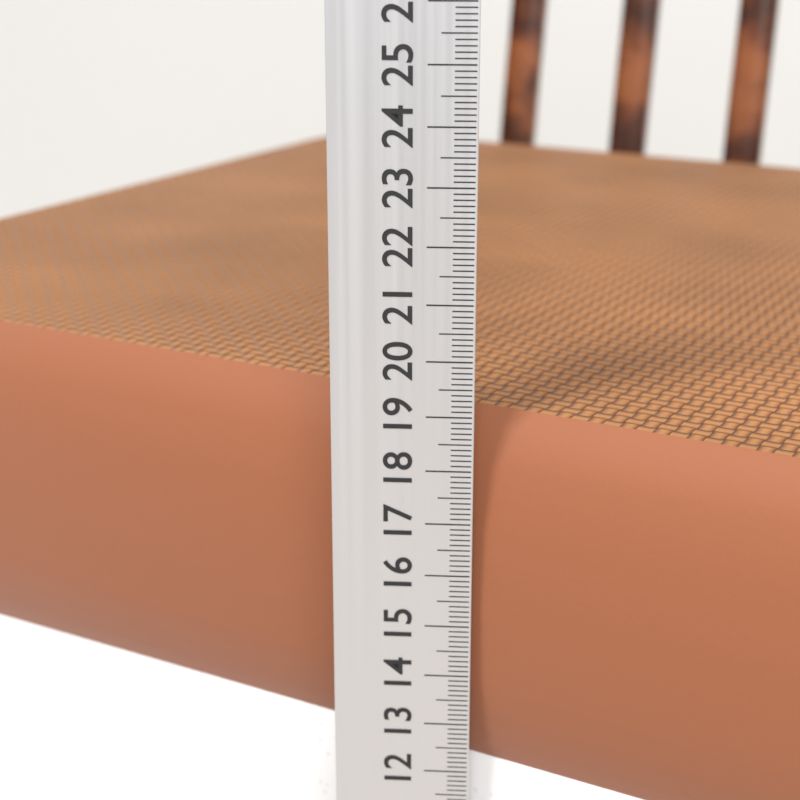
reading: 18.9 cm
